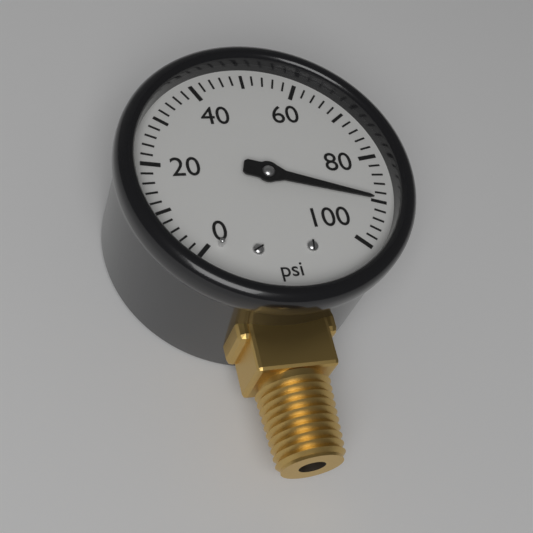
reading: 90 psi
